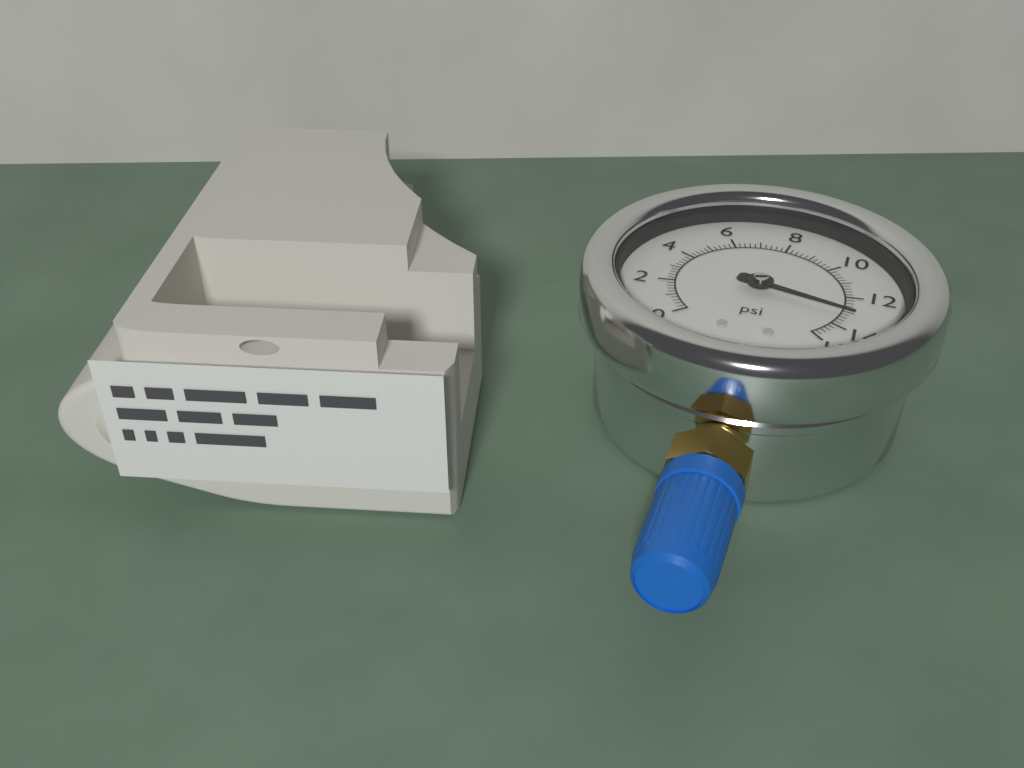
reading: 13.2 psi
